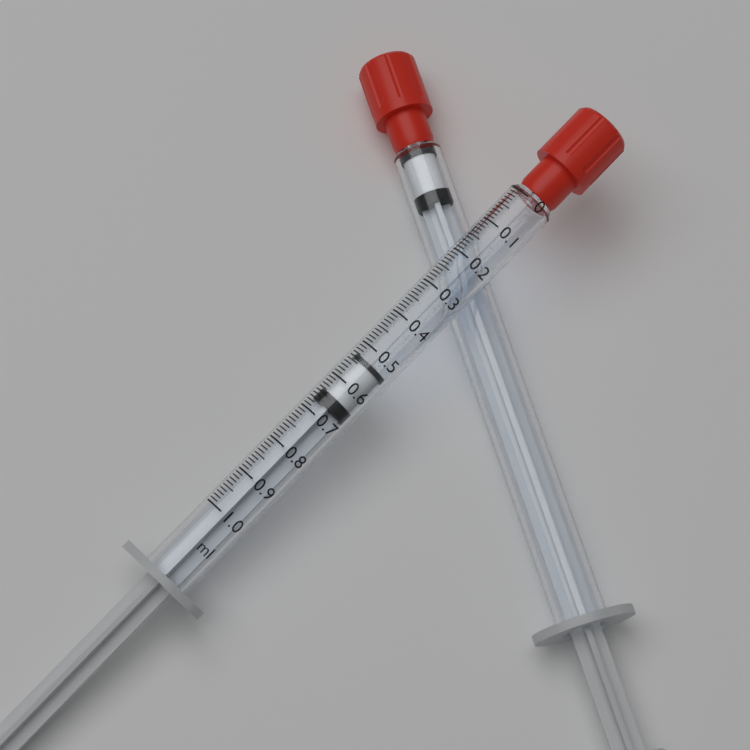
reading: 0.53 ml
